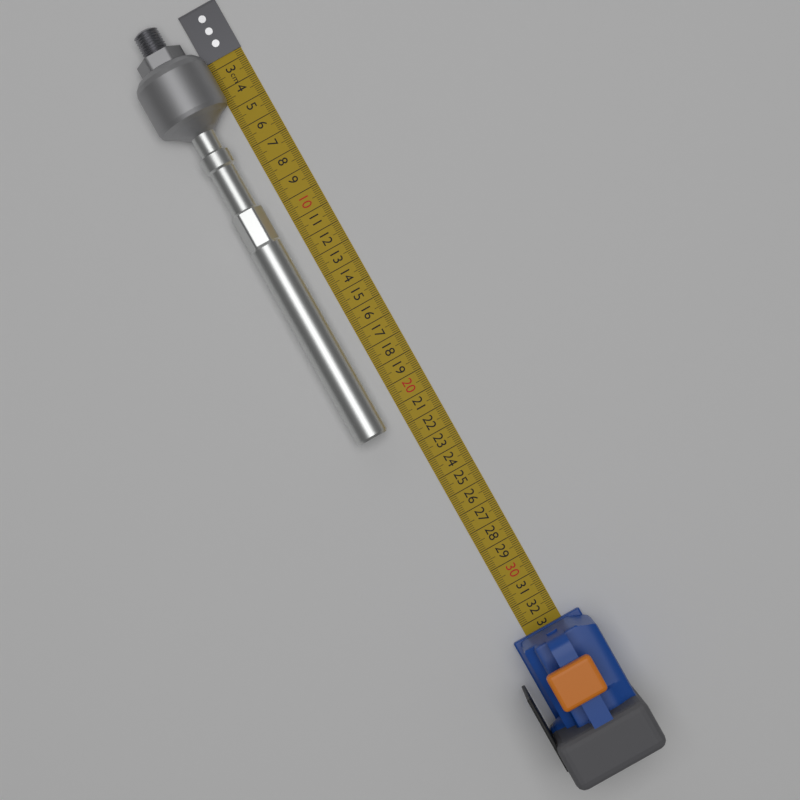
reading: 21.8 cm
